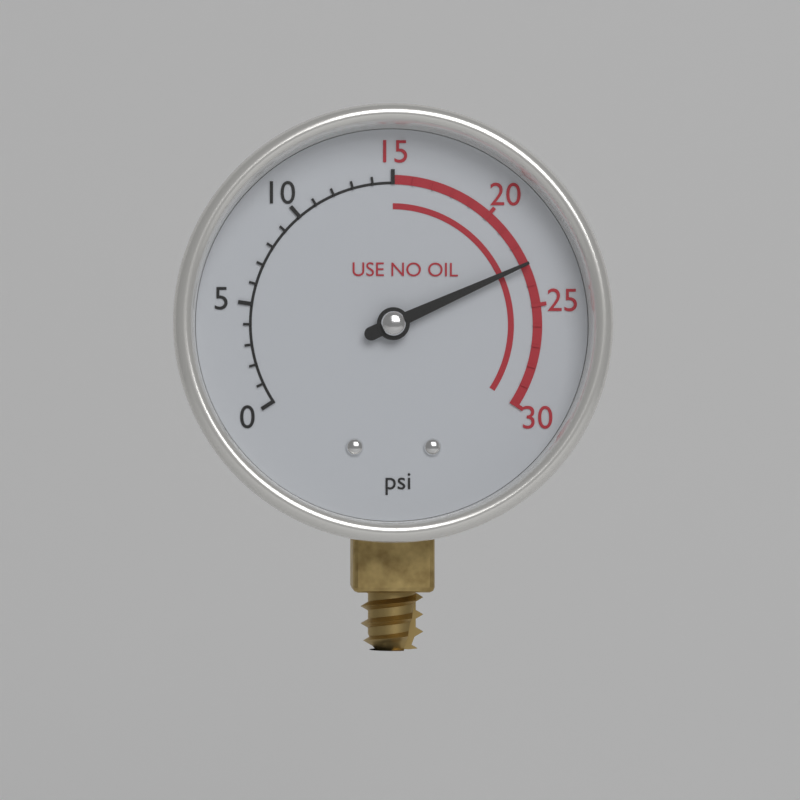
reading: 23 psi
